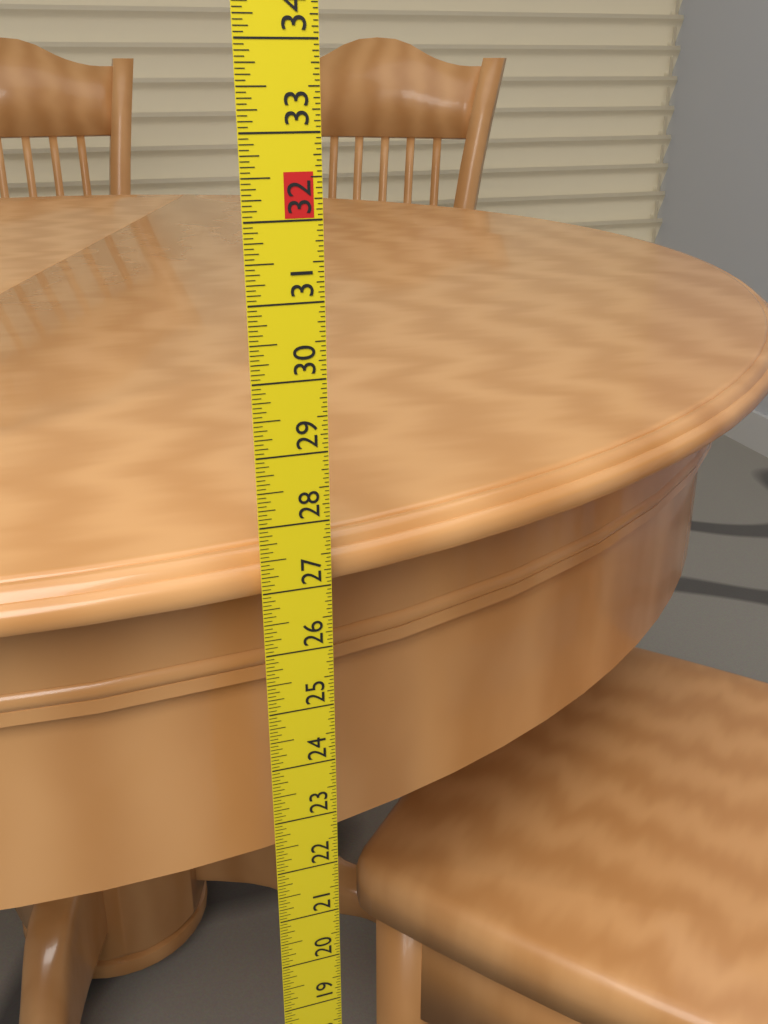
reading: 27.5000 in
